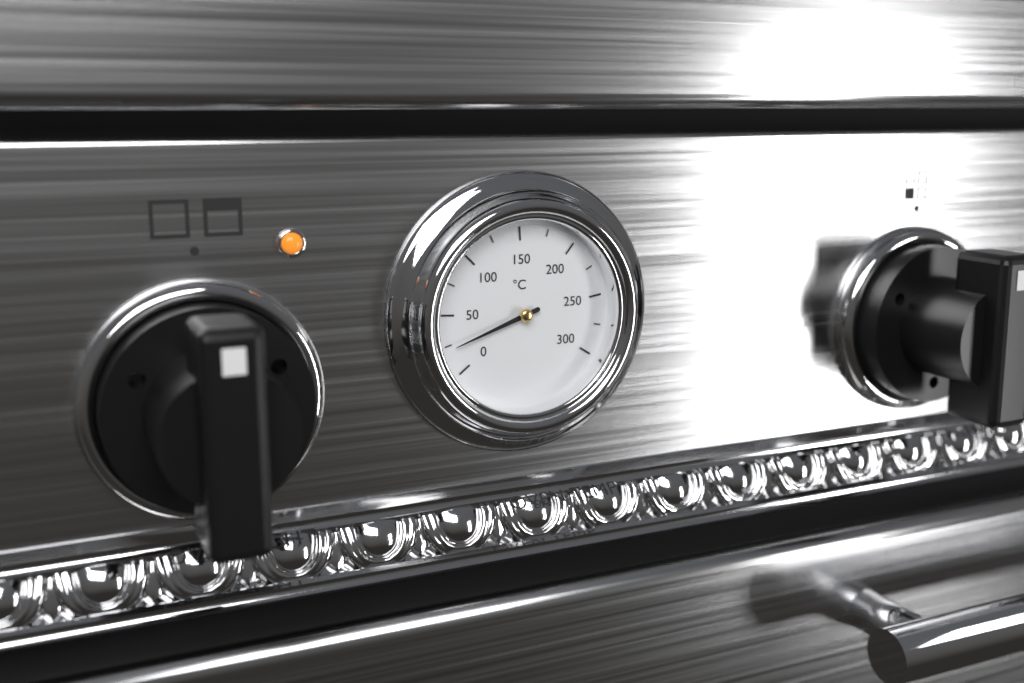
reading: 22 °C
